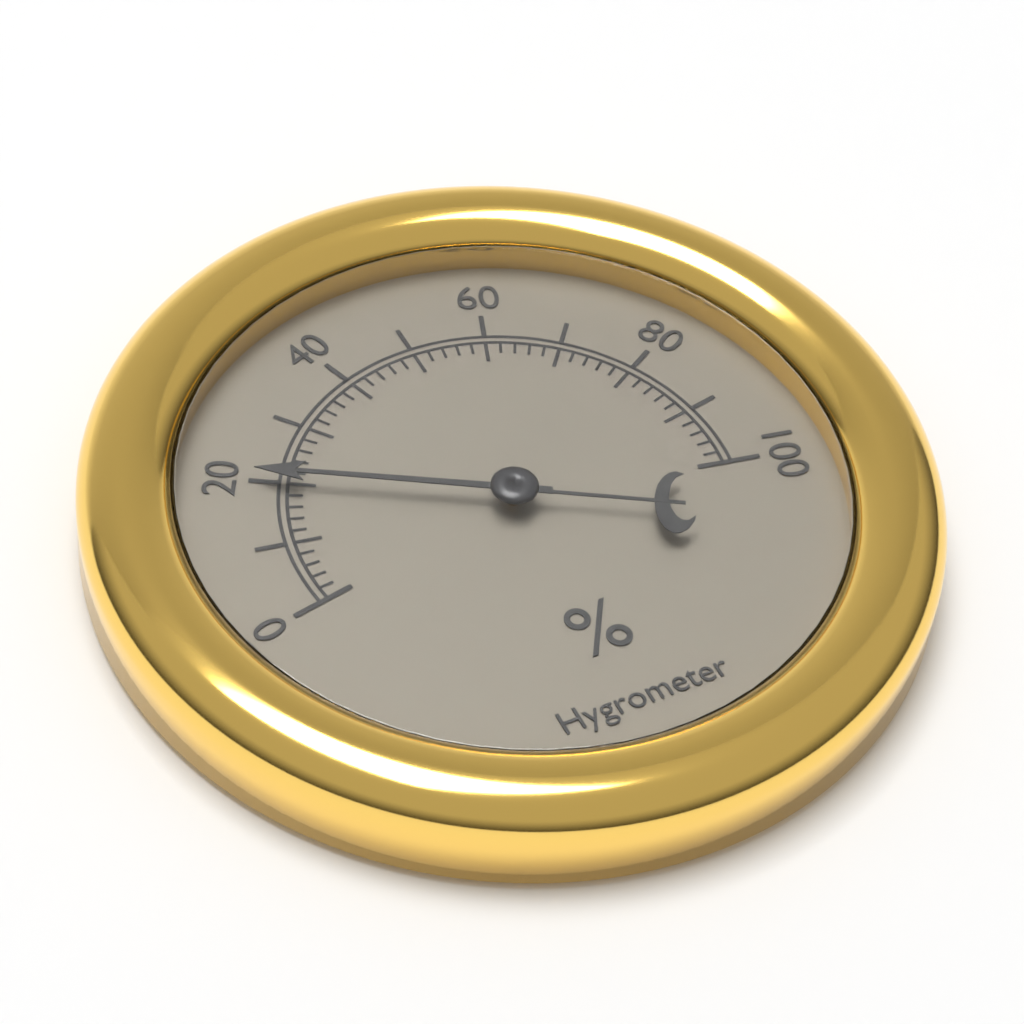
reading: 20 %
